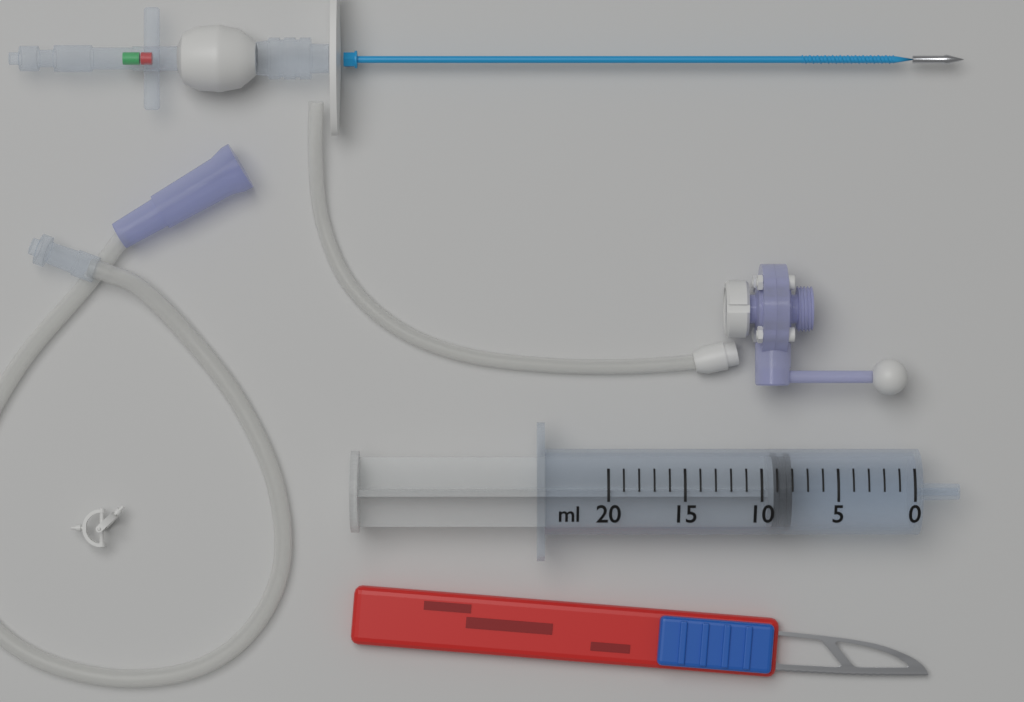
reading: 8 ml
